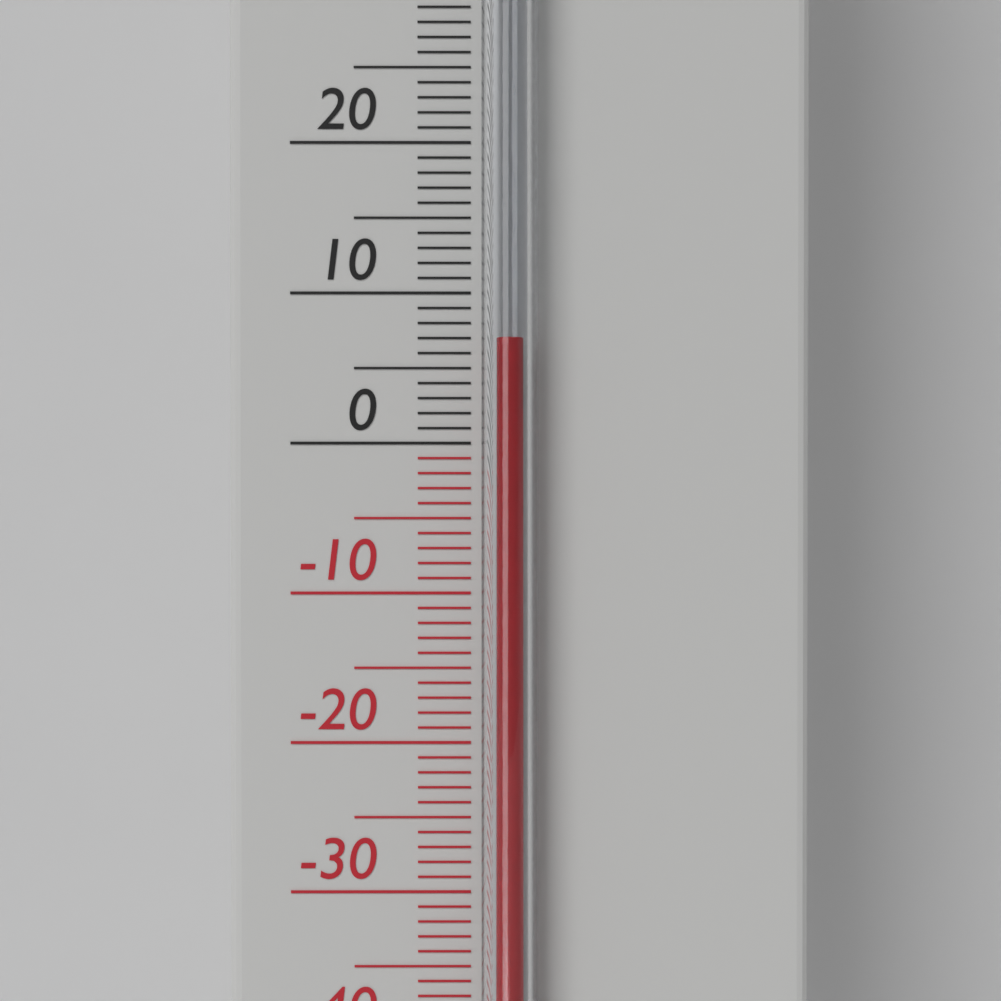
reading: 7 °C
